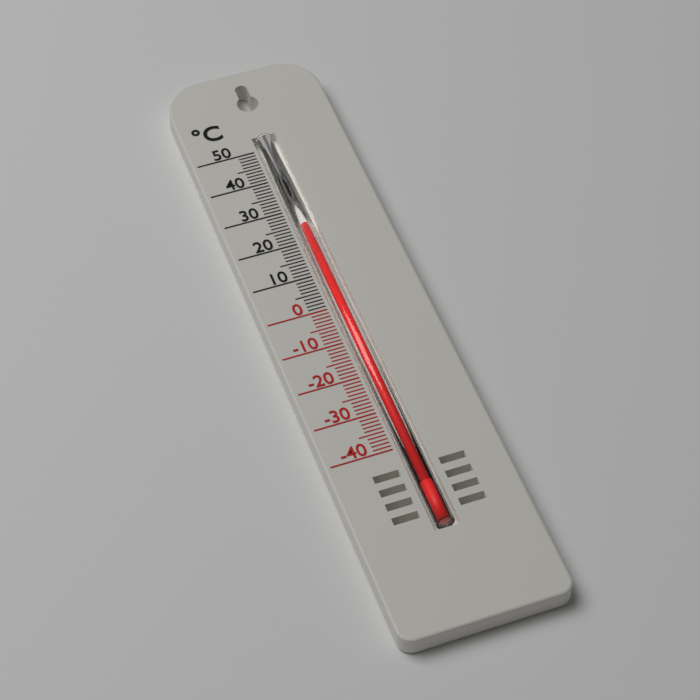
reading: 25 °C
